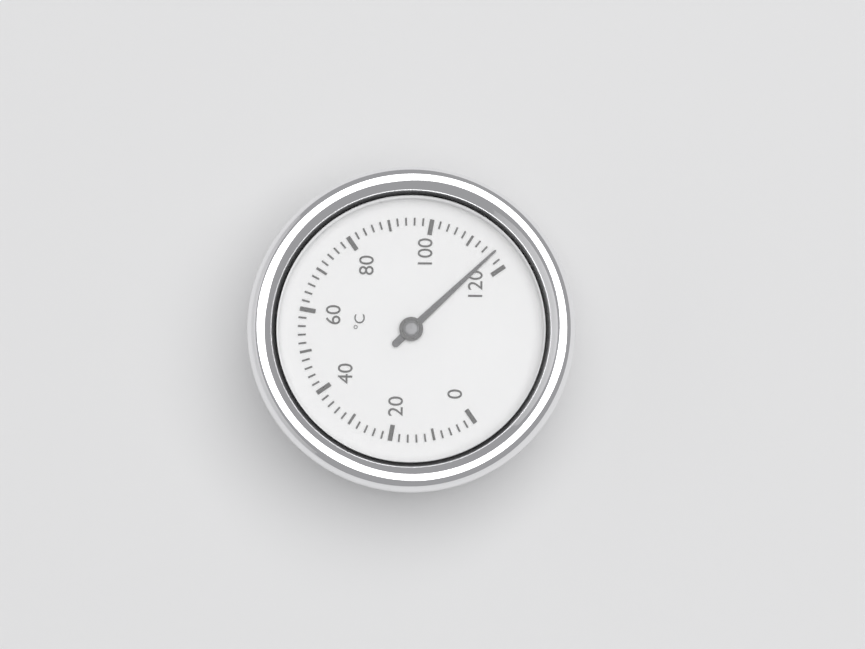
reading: 116 °C
